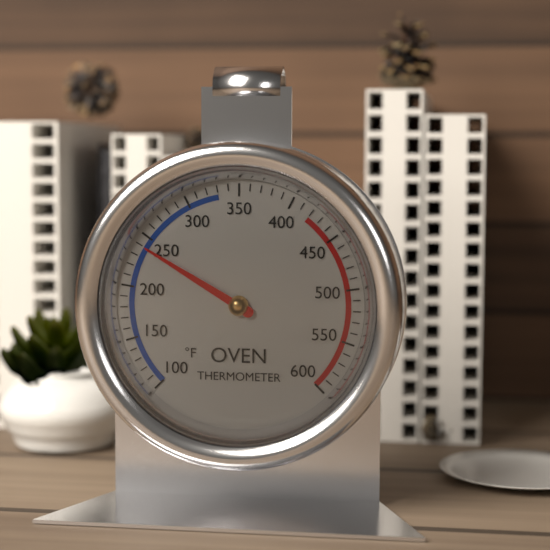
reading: 240 °F
